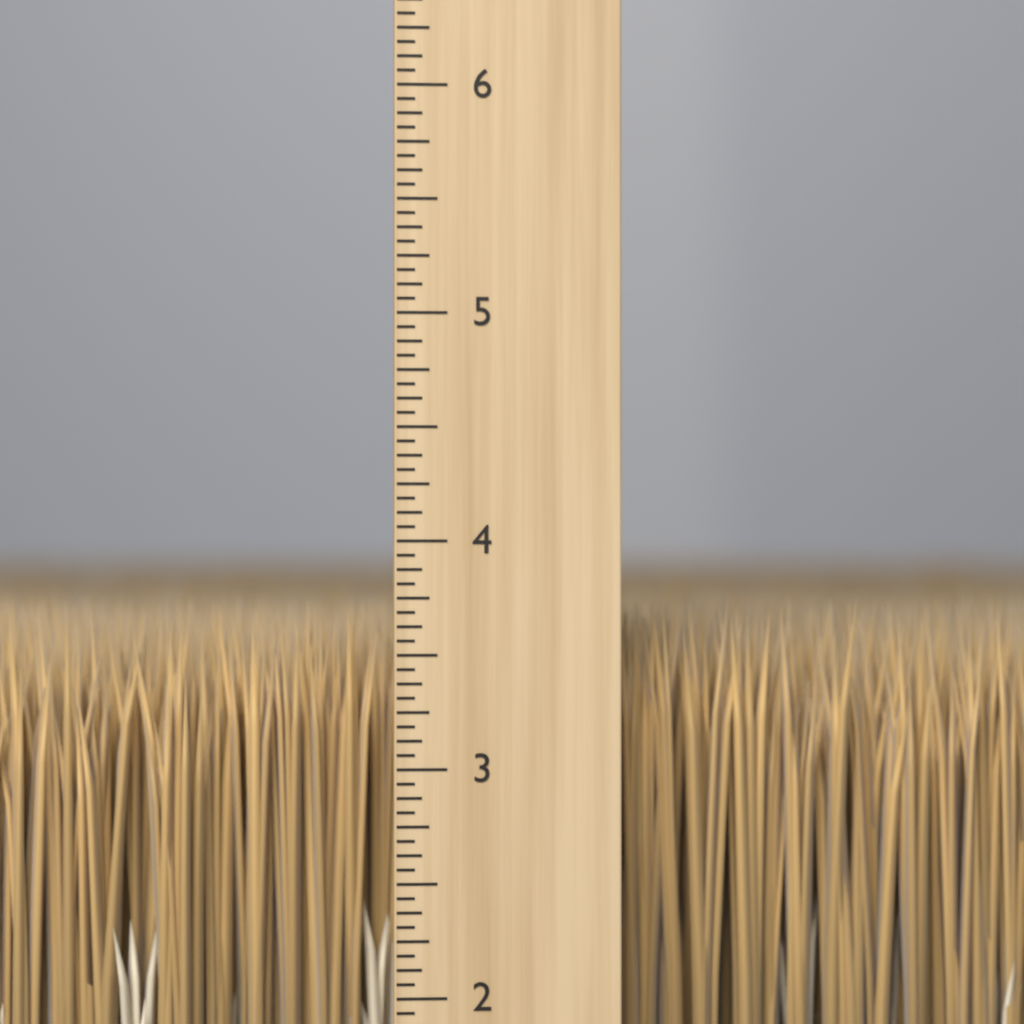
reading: 3.7500 inch
